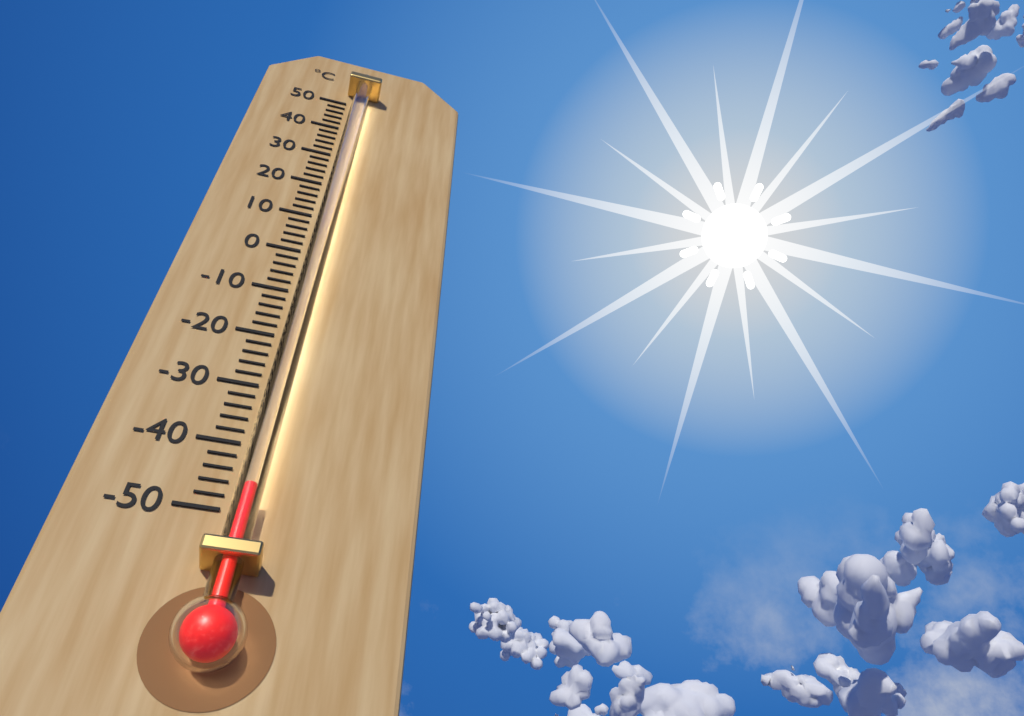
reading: -48 °C
